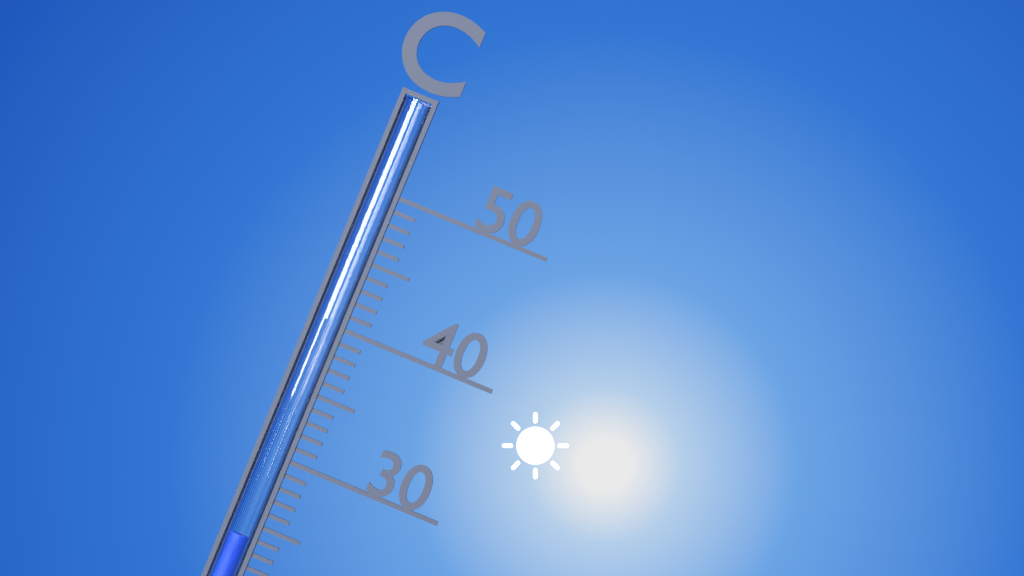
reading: 24 °C
